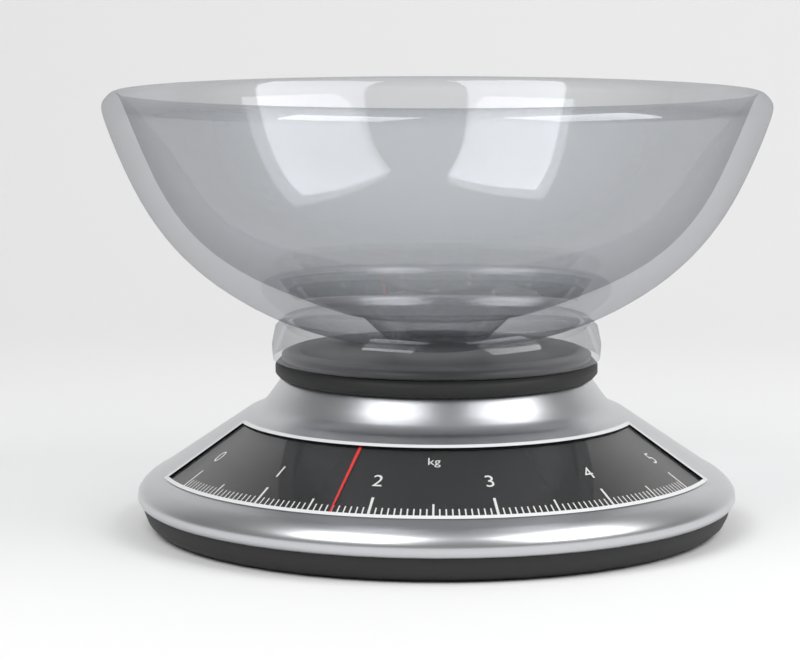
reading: 1.70 kg
